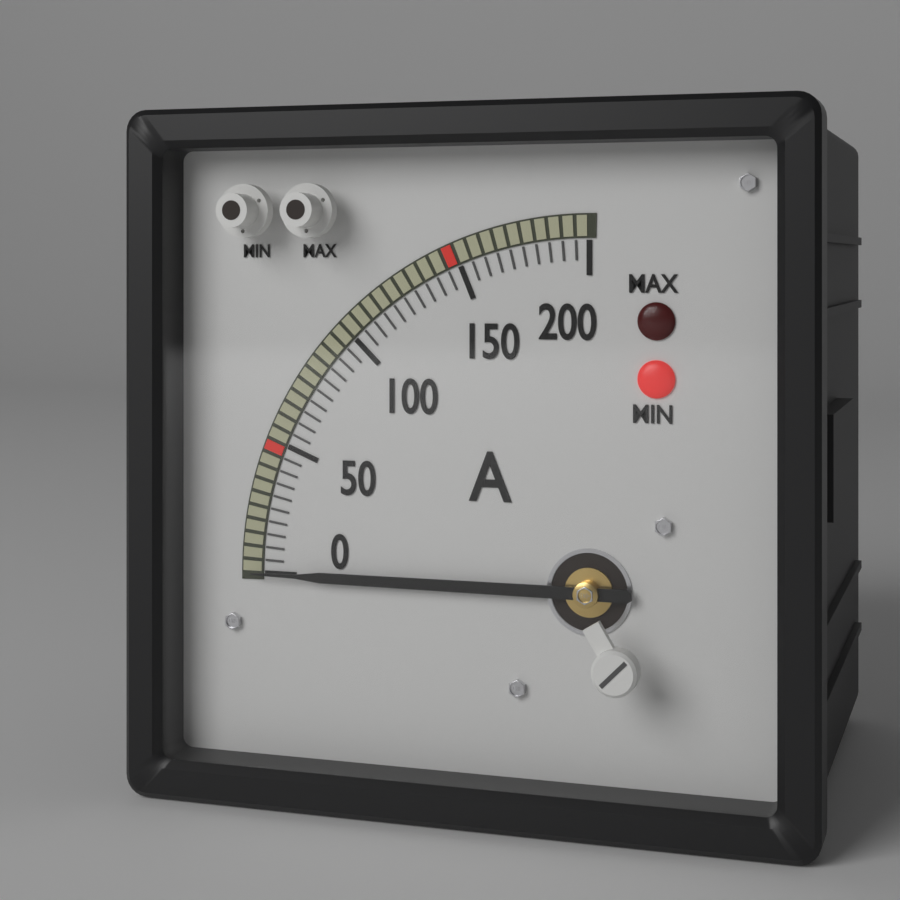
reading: 0 A
